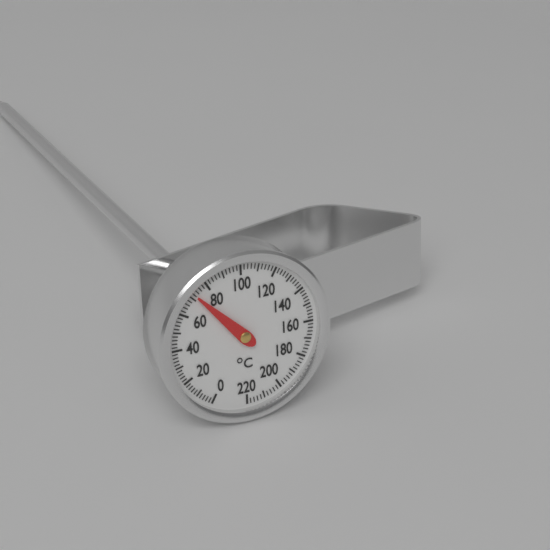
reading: 72 °C
